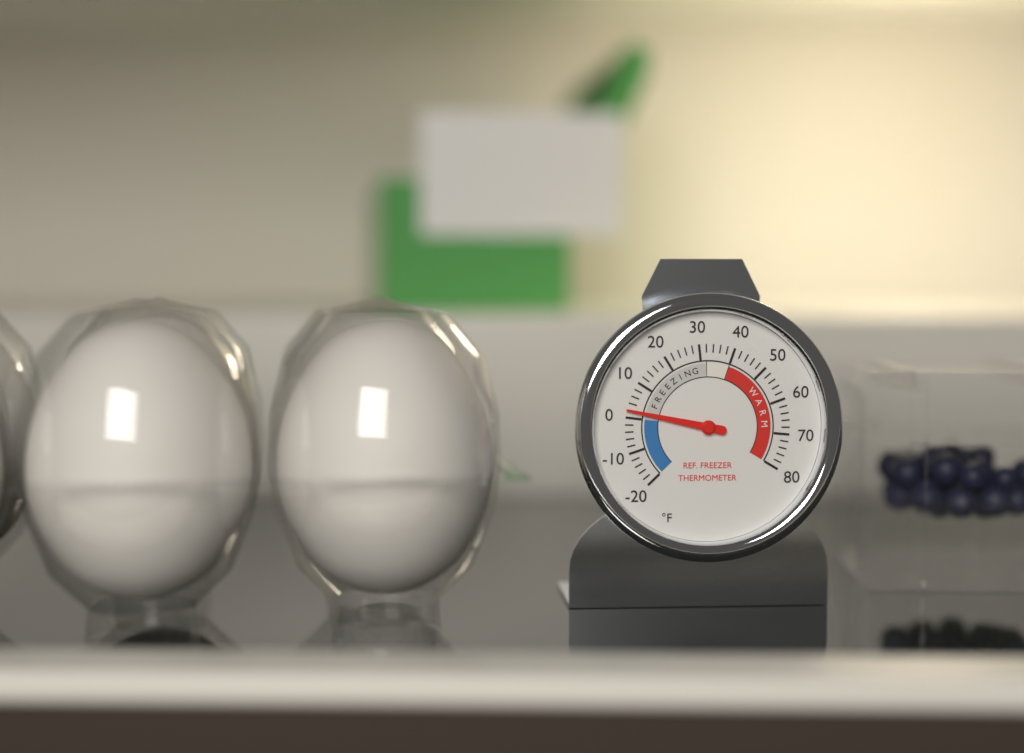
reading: 2 °F
